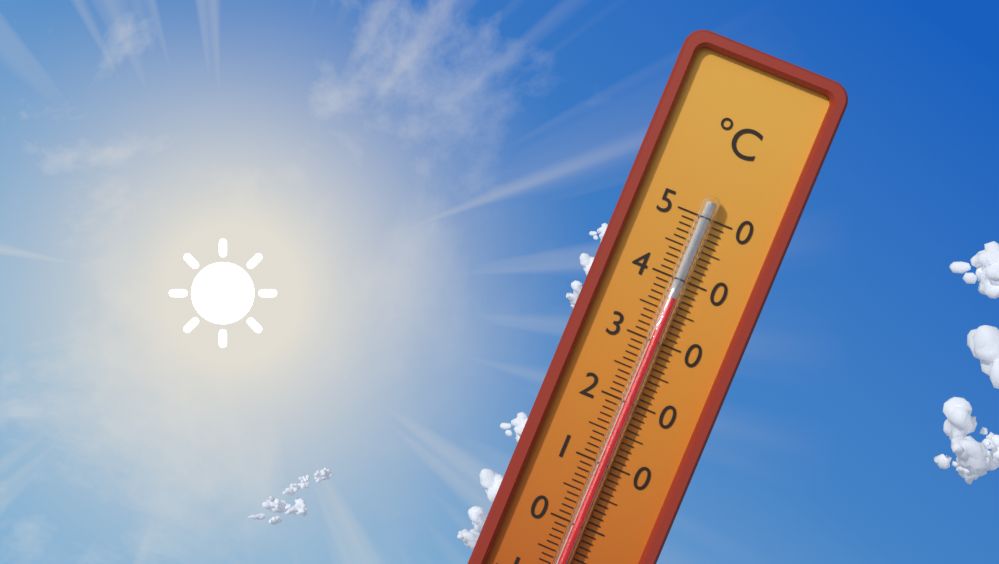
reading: 37 °C
